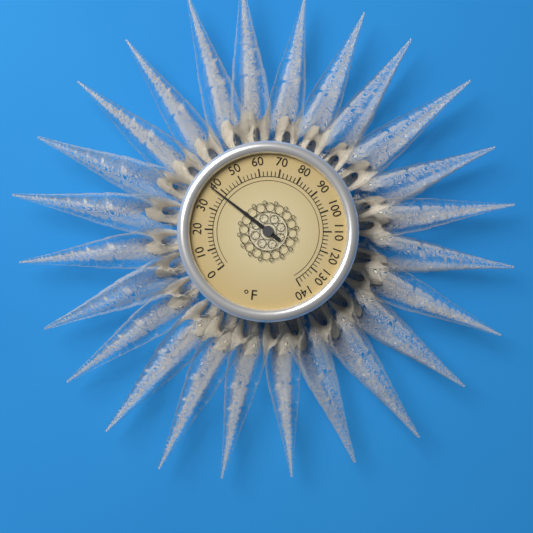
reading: 38 °F
